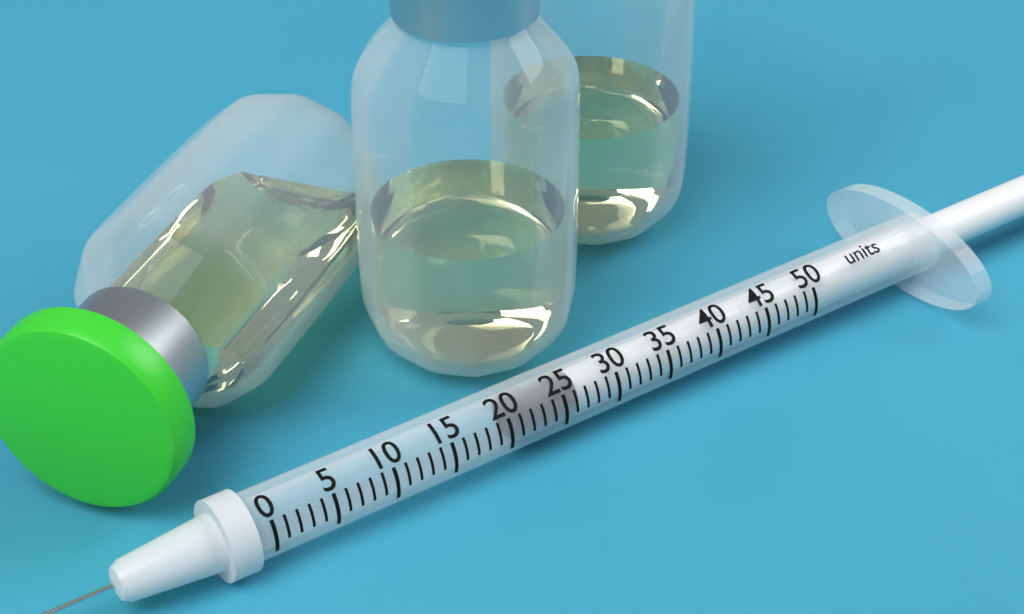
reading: 21 units
